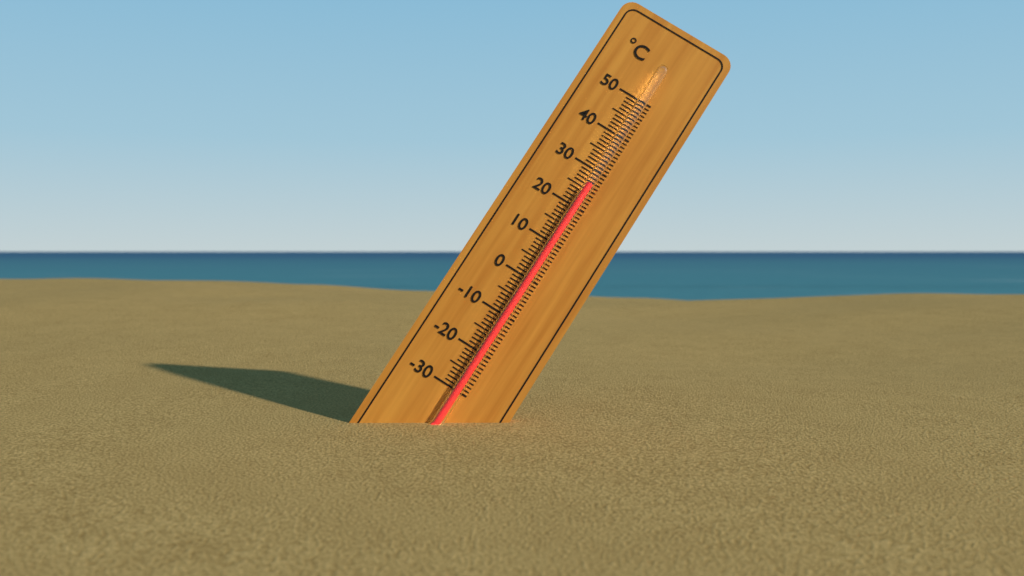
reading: 26 °C
